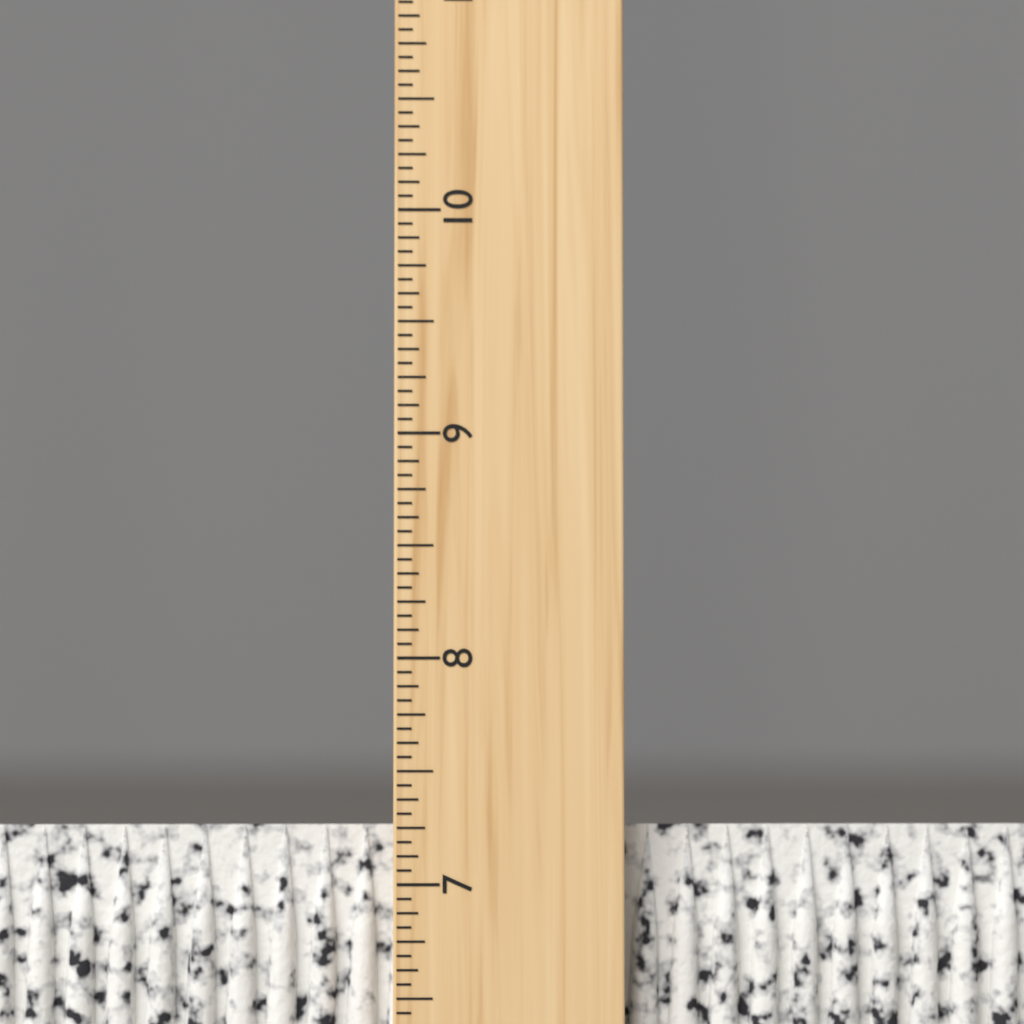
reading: 7.2500 inch
